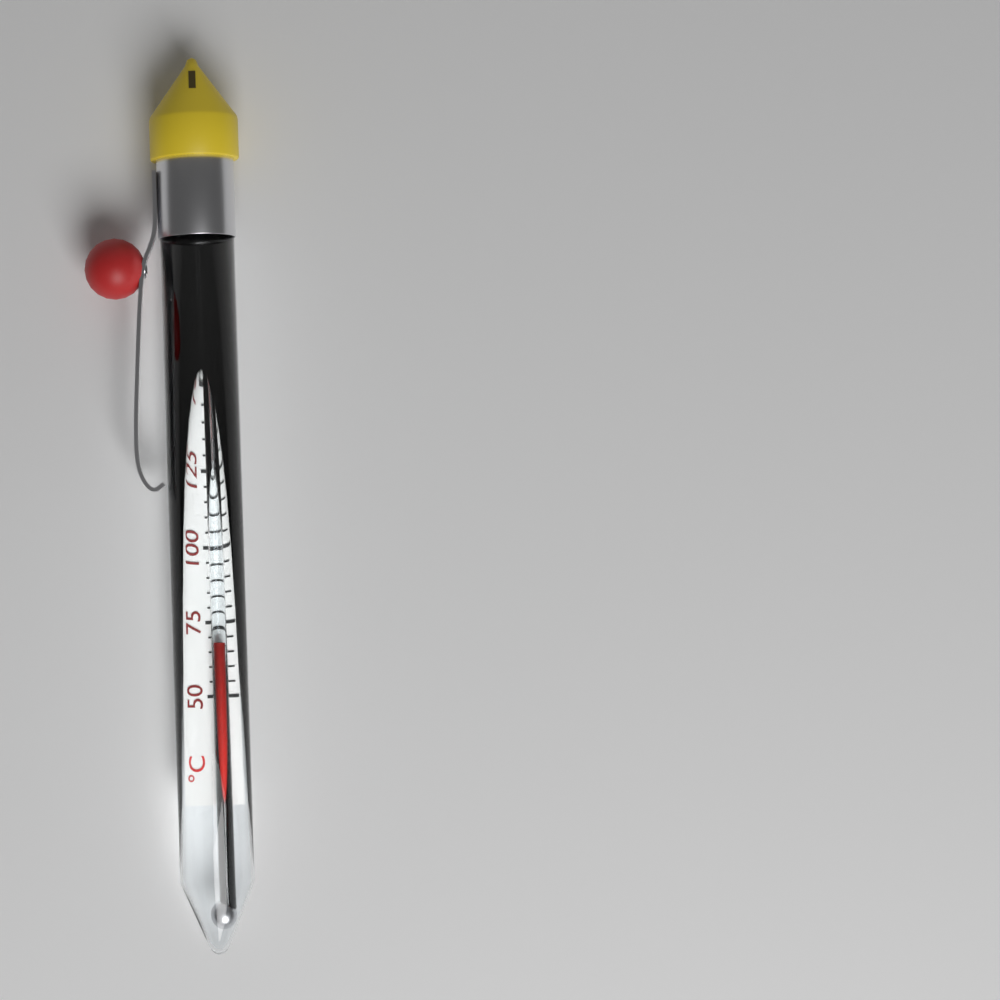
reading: 70 °C
